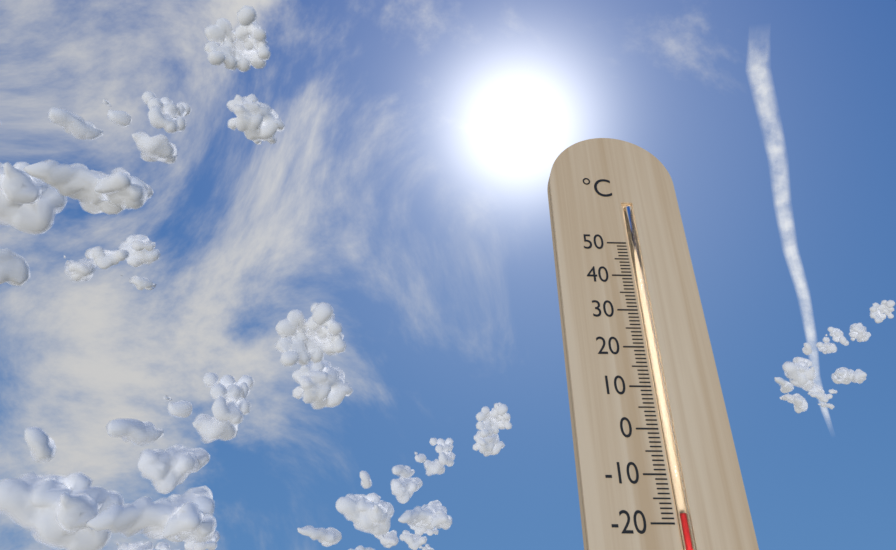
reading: -18 °C
